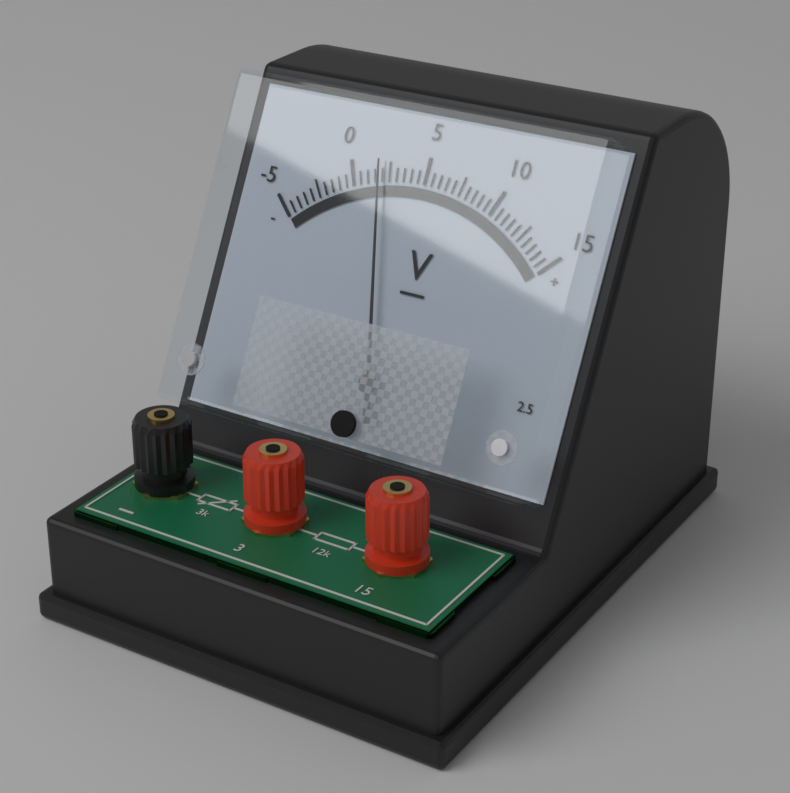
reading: 2.0 V
